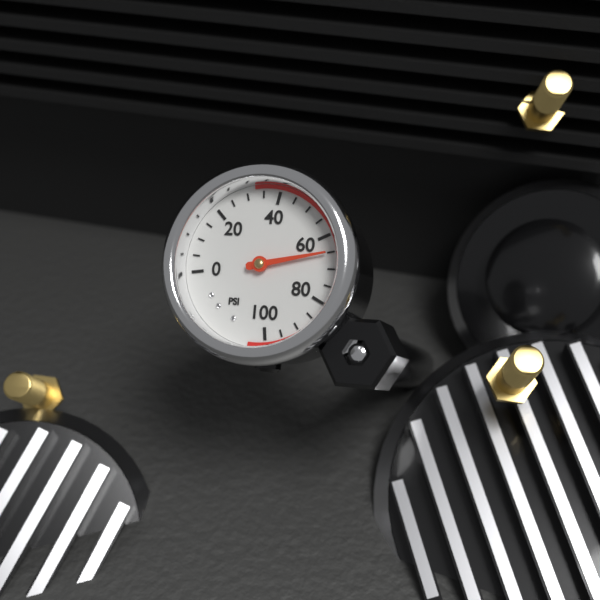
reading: 65 psi
